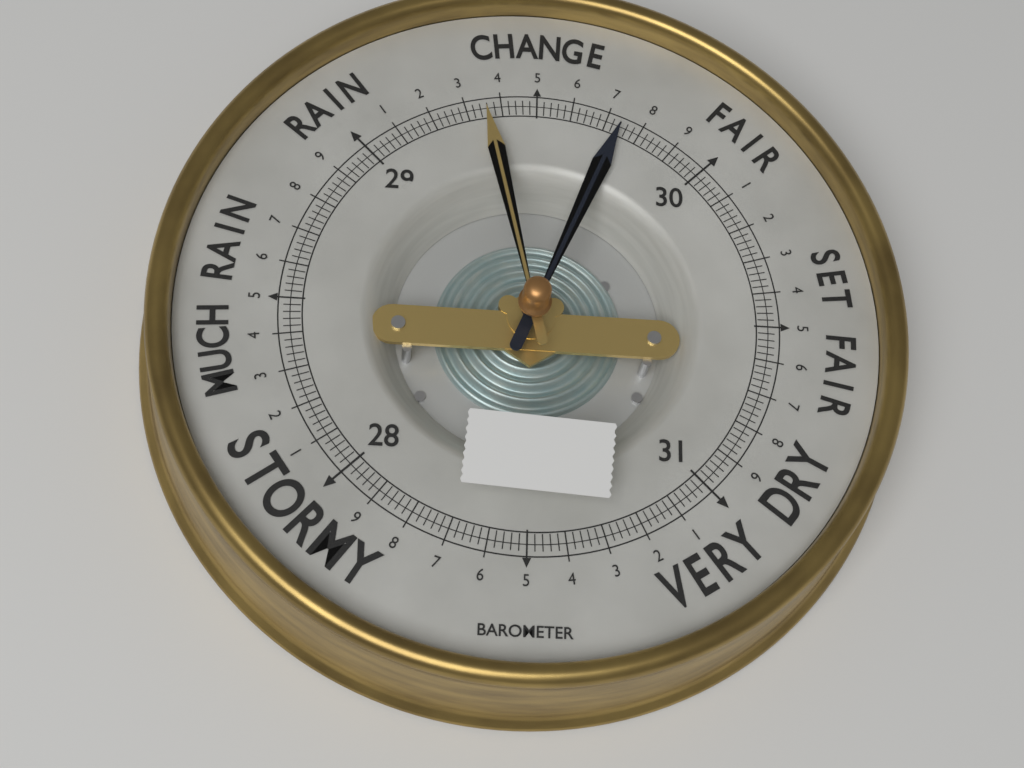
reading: 29.74 (no unit)
